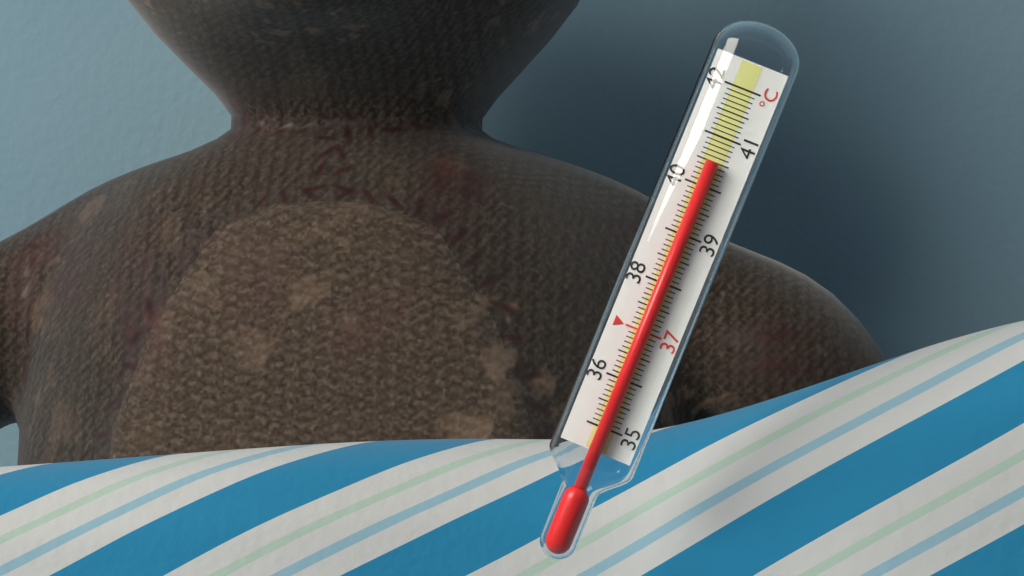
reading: 40.5 °C
